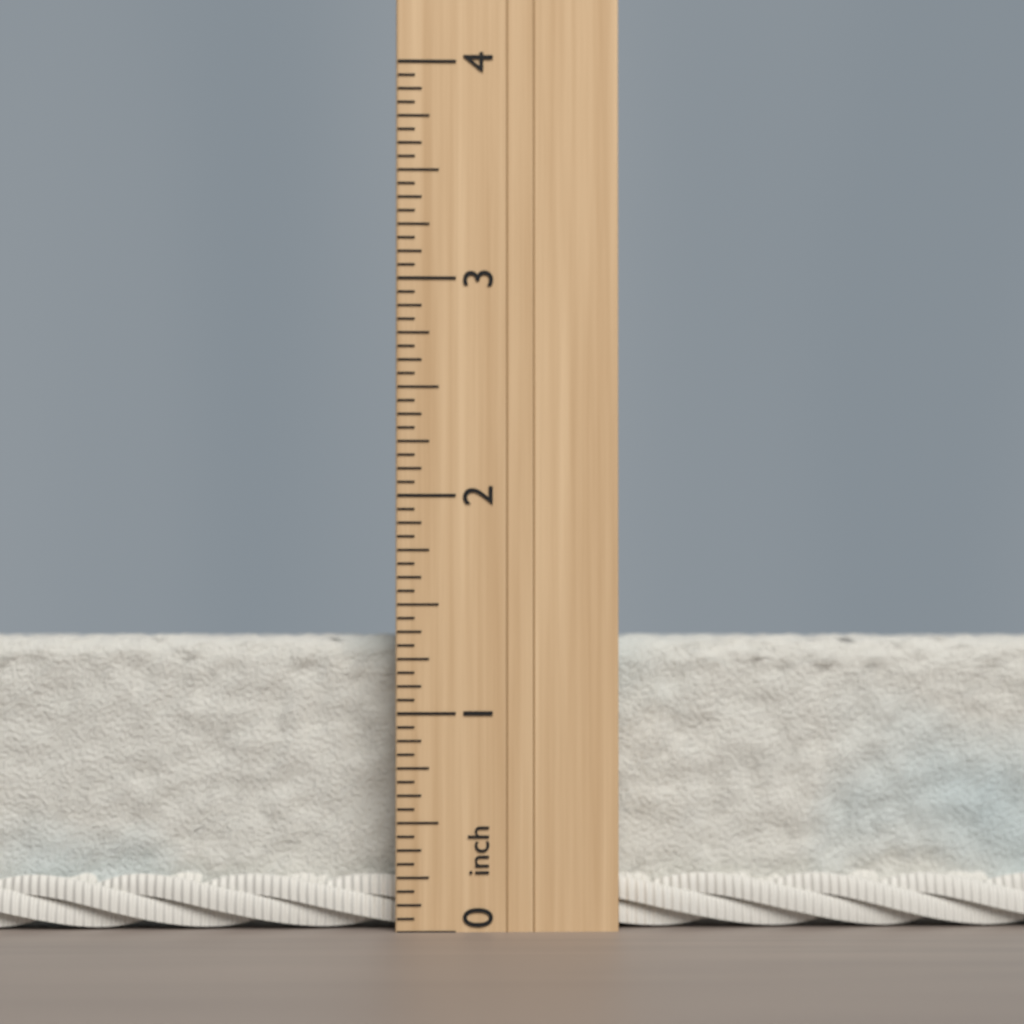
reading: 1.3750 inch
